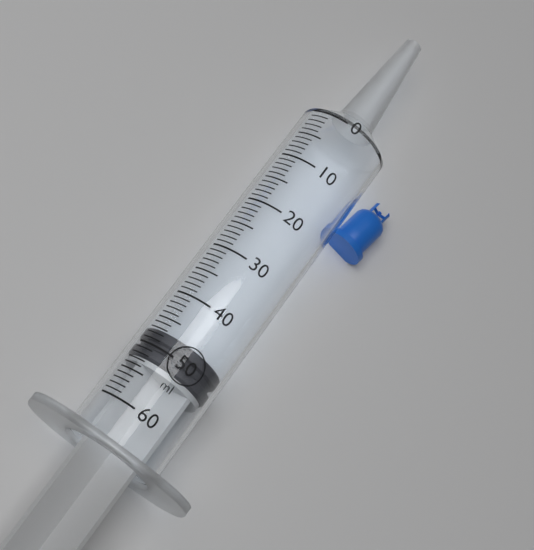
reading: 47 ml
